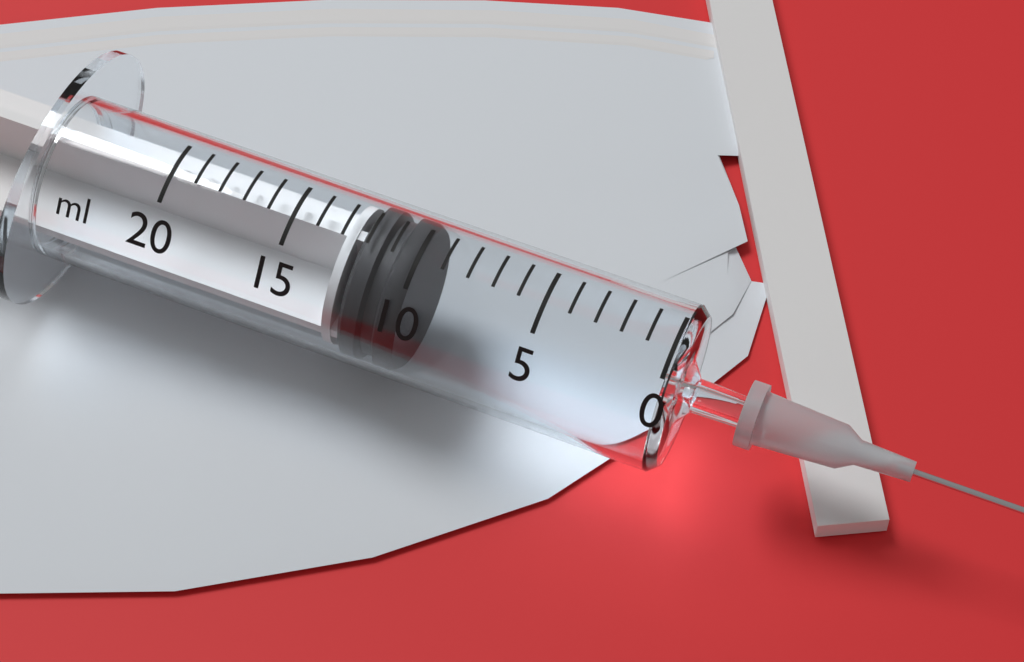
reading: 10 ml
